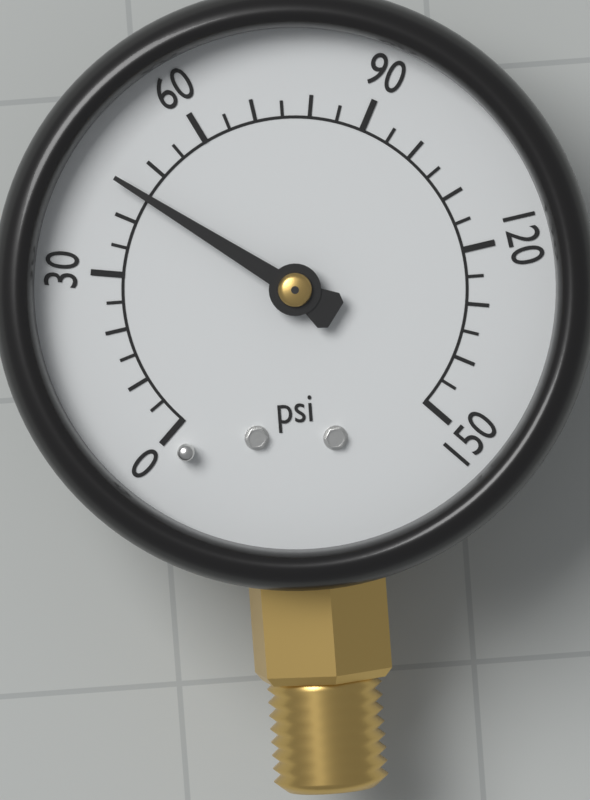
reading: 45 psi
